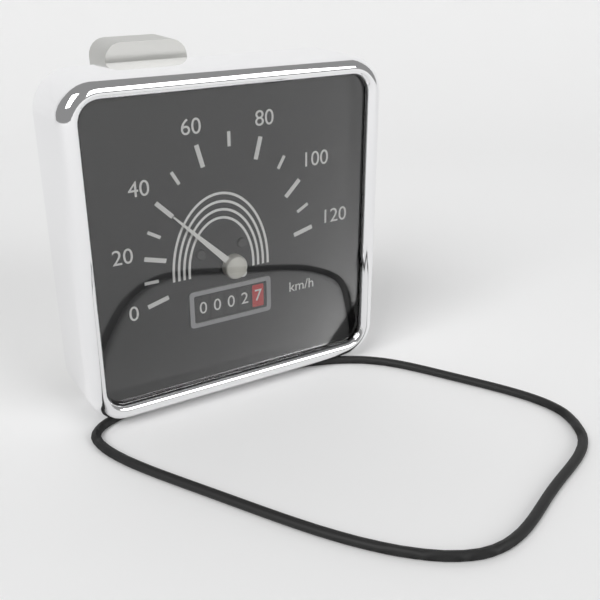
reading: 40 km/h
